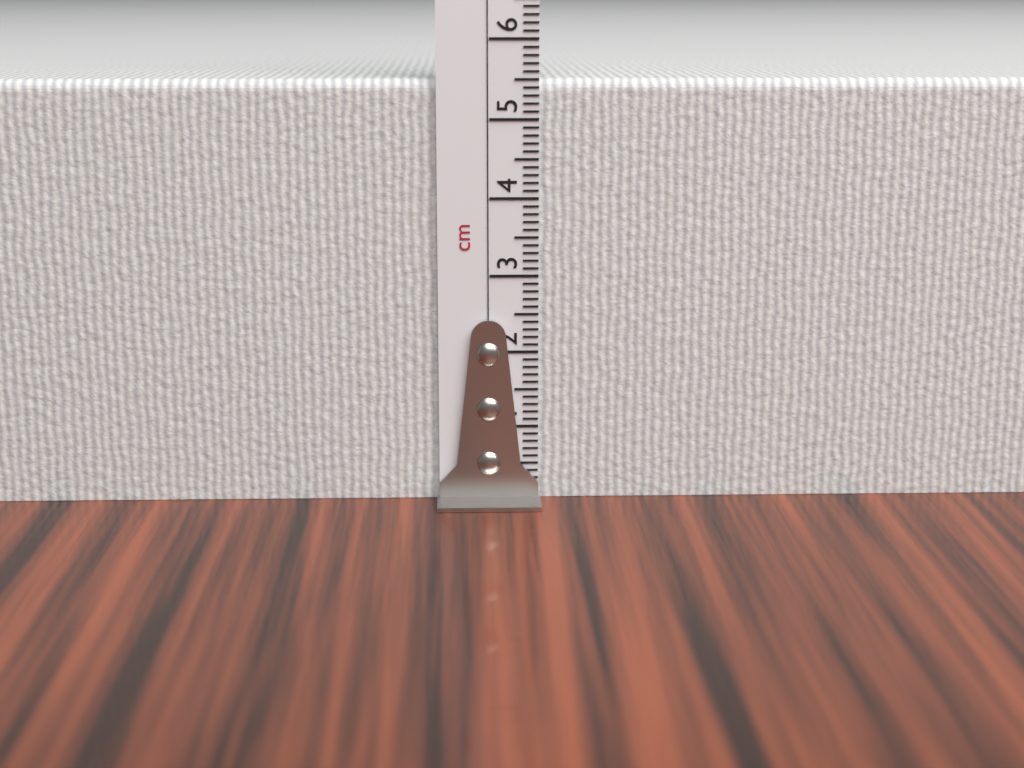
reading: 5.5 cm
